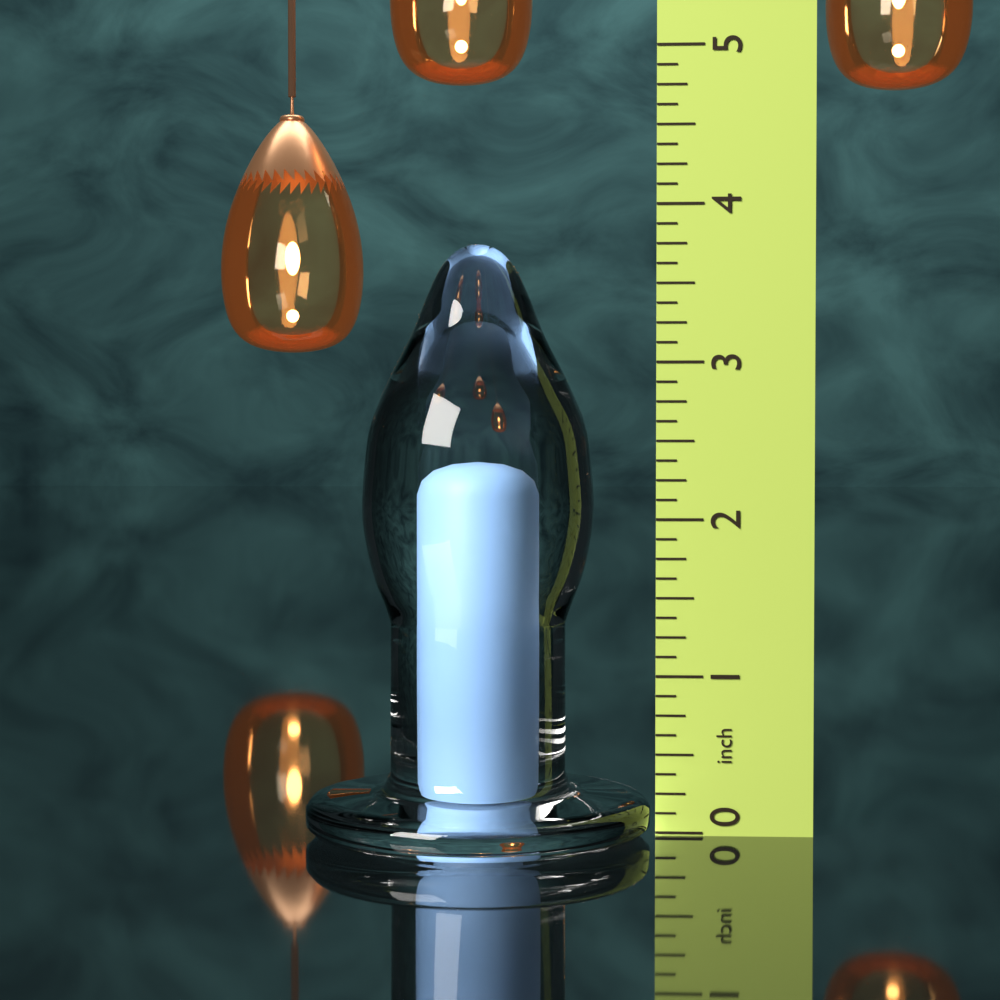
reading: 3.750 in
